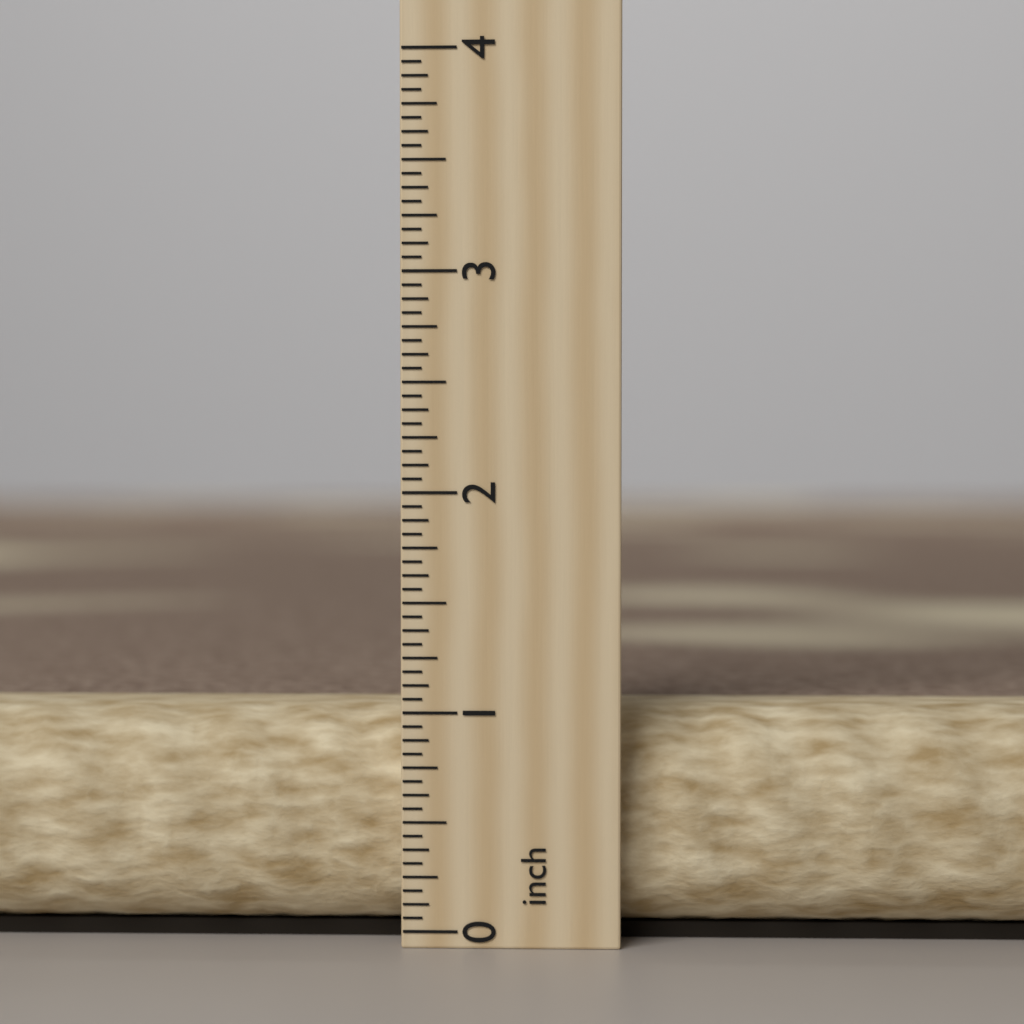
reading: 1.0000 inch
